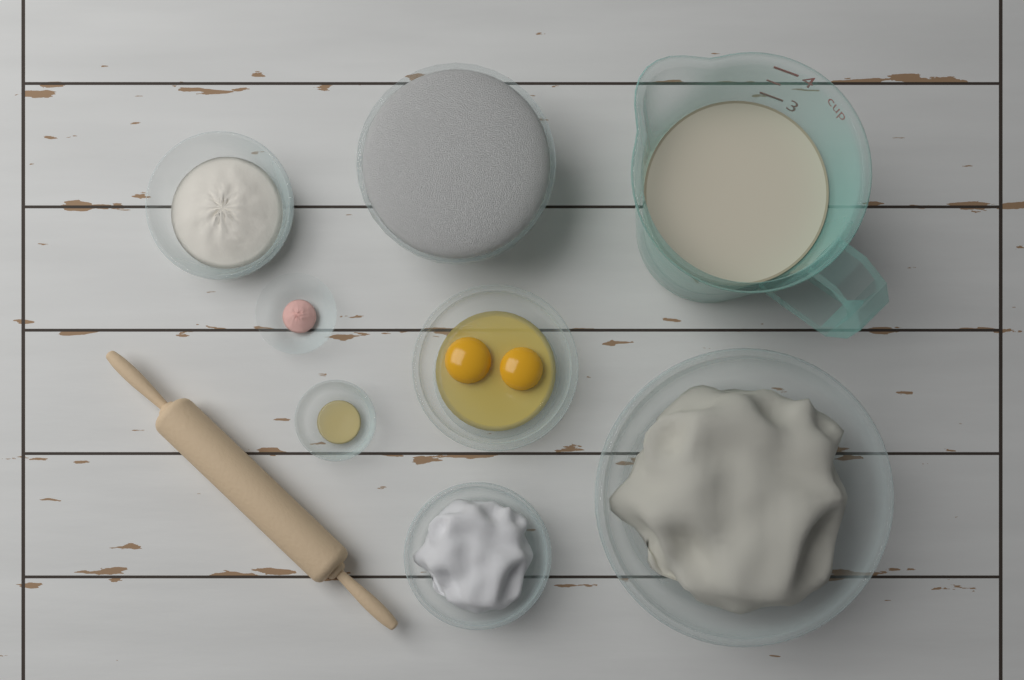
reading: 3.0 cup
